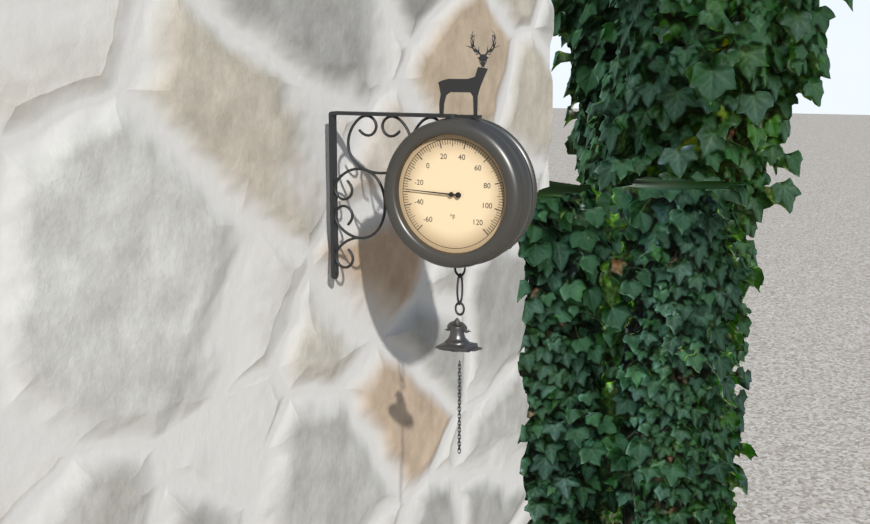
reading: -28 °F
